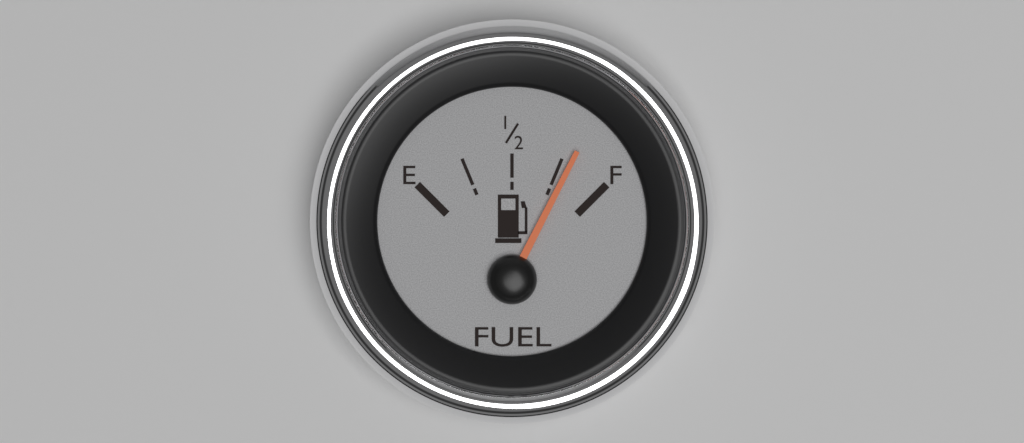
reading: 0.80 (no unit)
